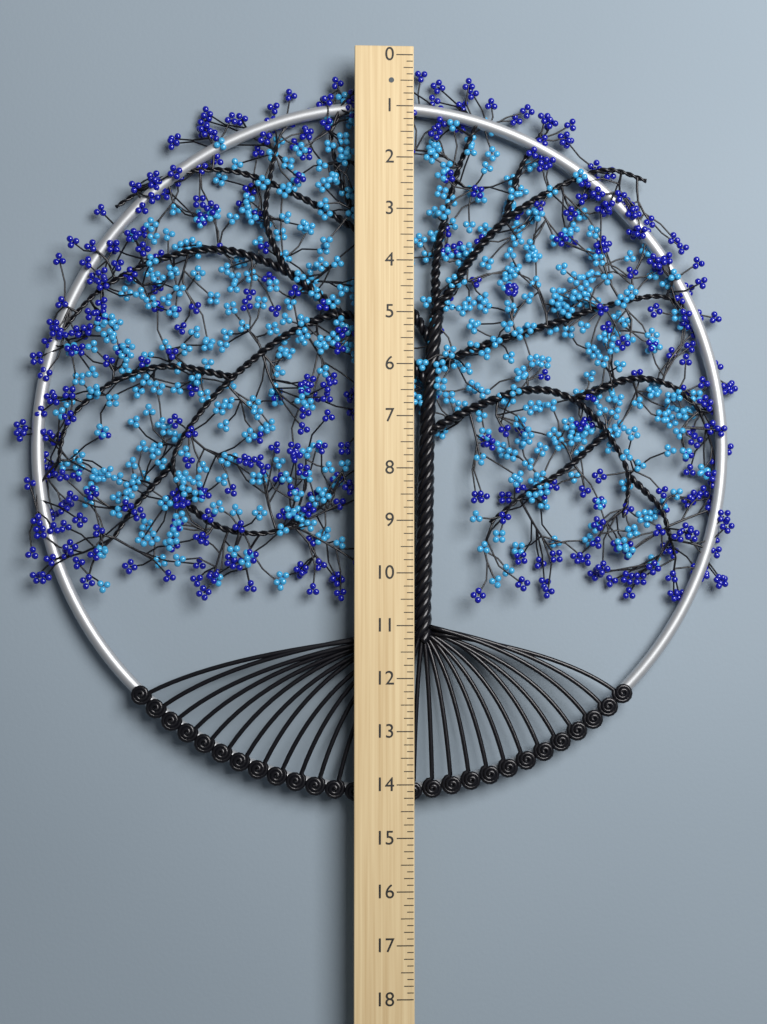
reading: 14.375 (no unit)
